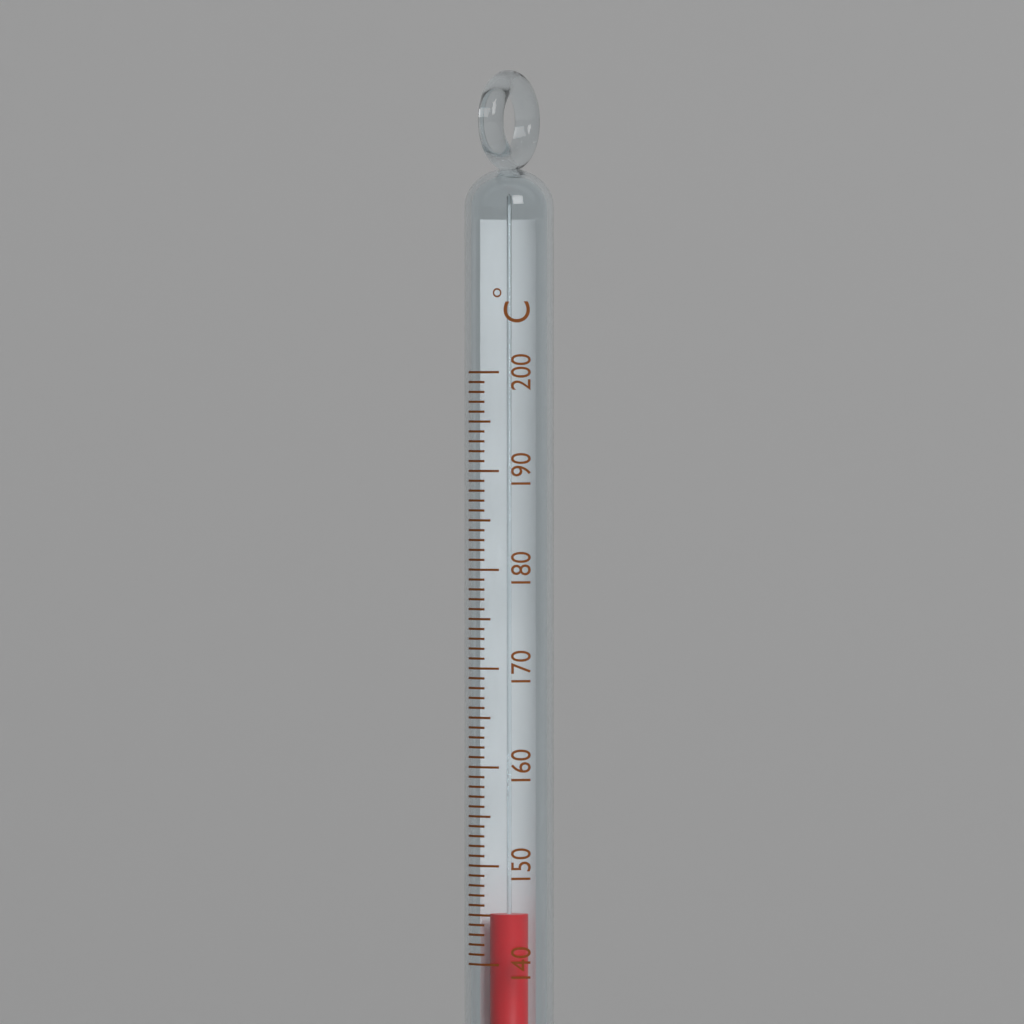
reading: 145 °C
